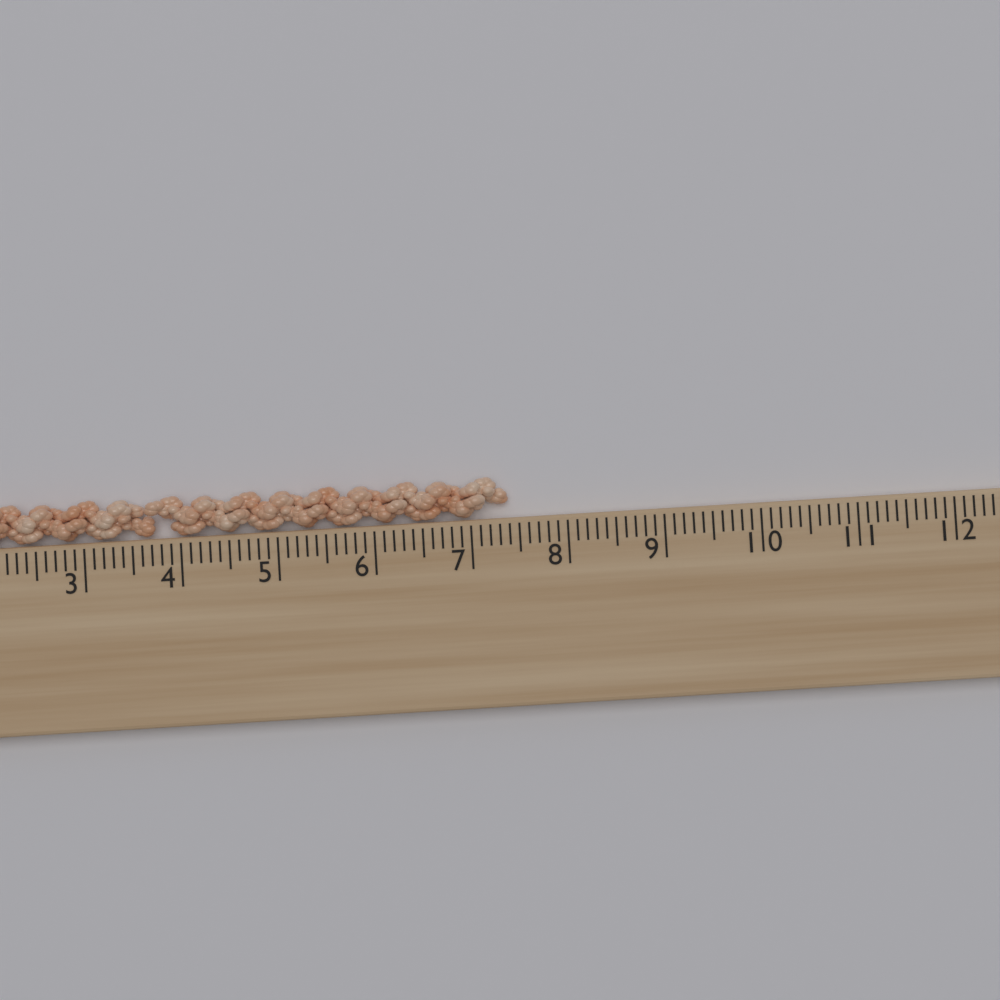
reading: 7.4 cm
